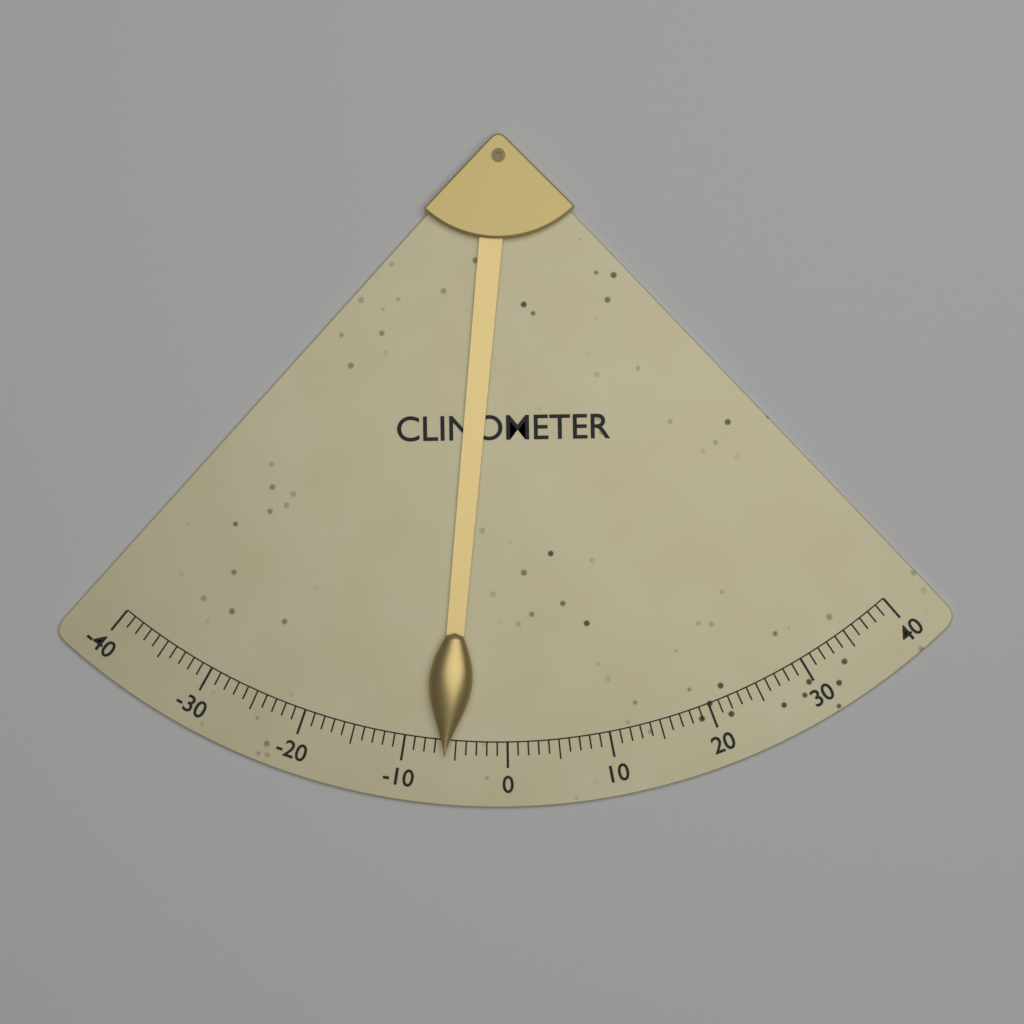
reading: -6 (no unit)
